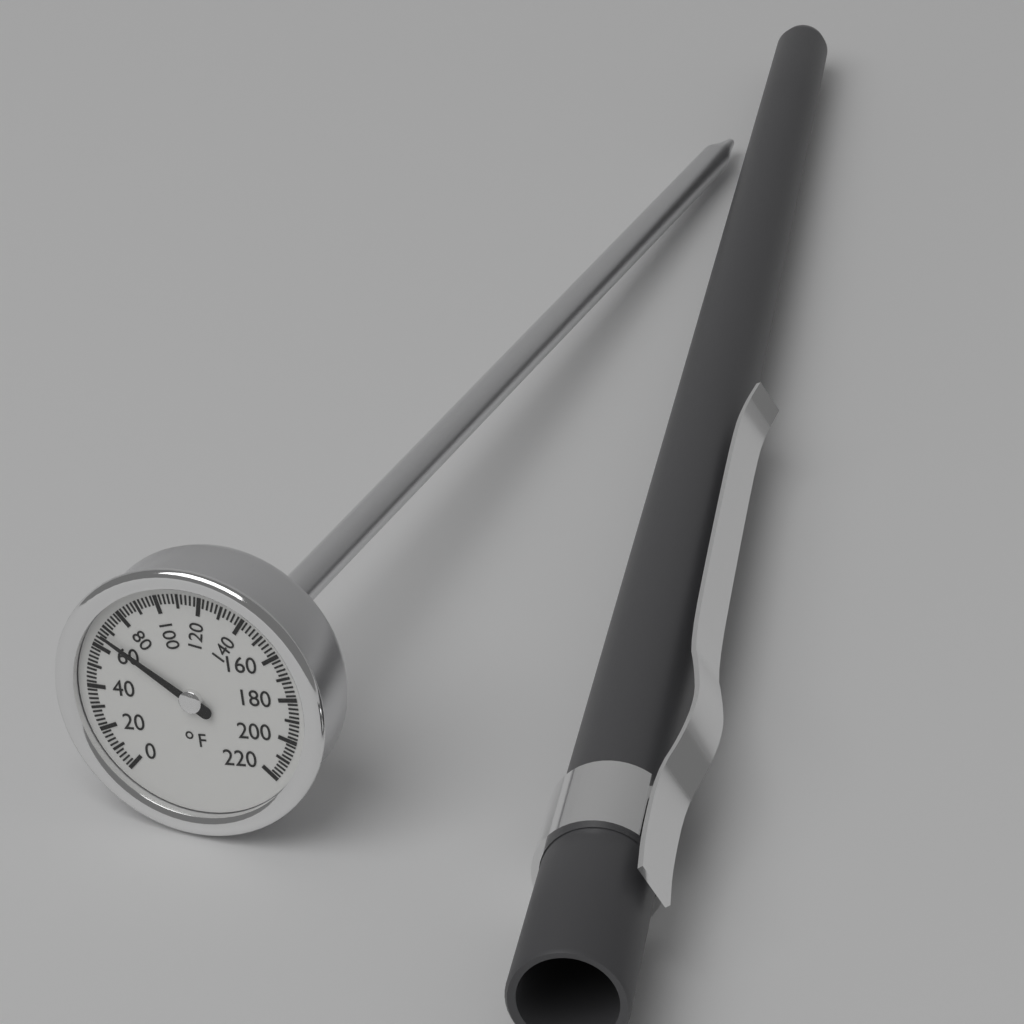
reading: 66 °F
